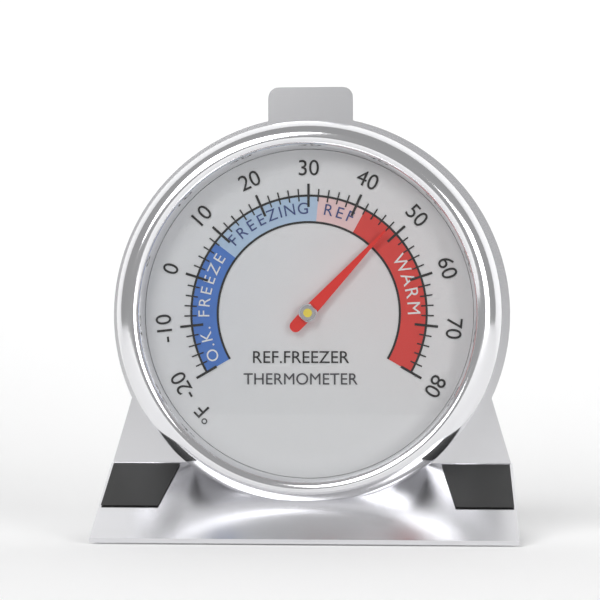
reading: 48 °F
